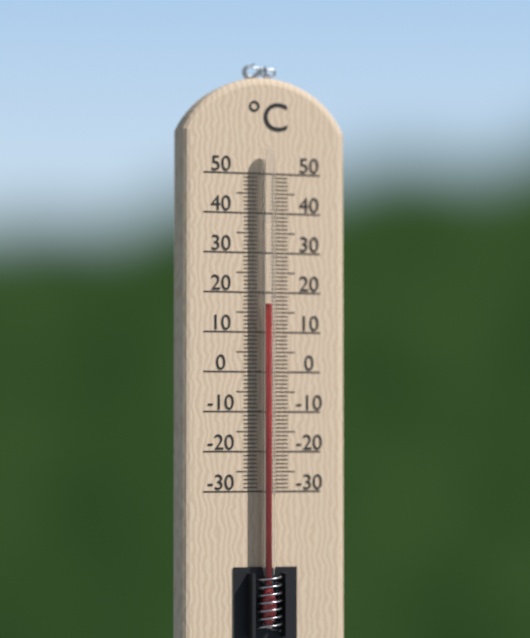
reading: 17 °C
